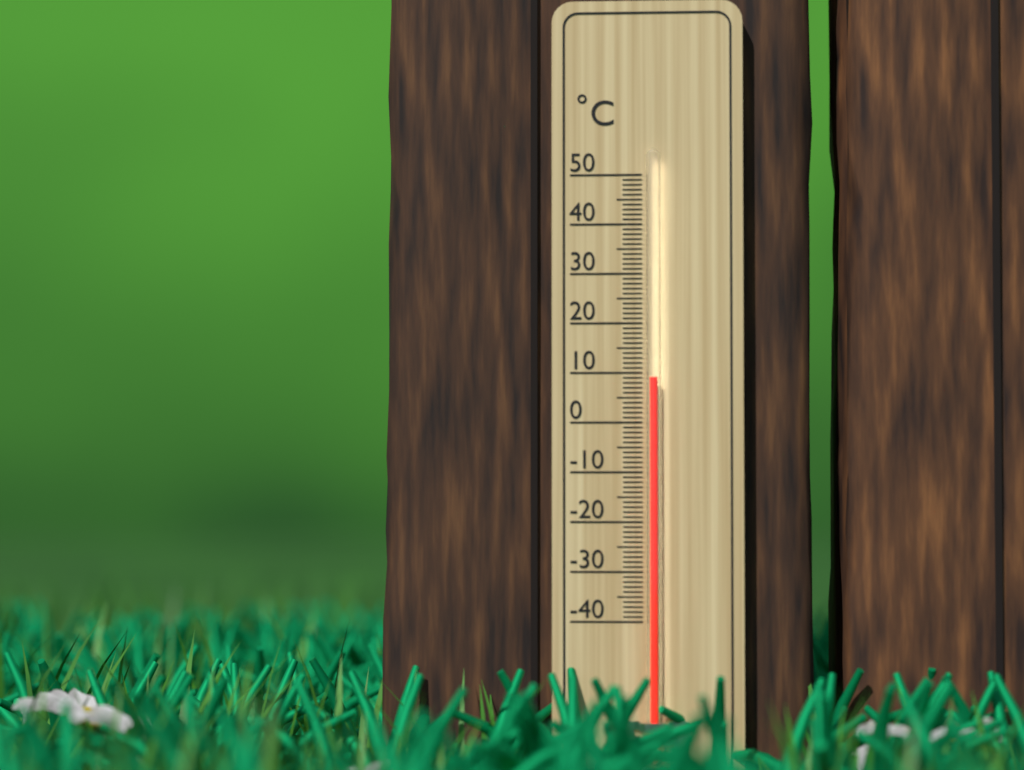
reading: 9 °C
